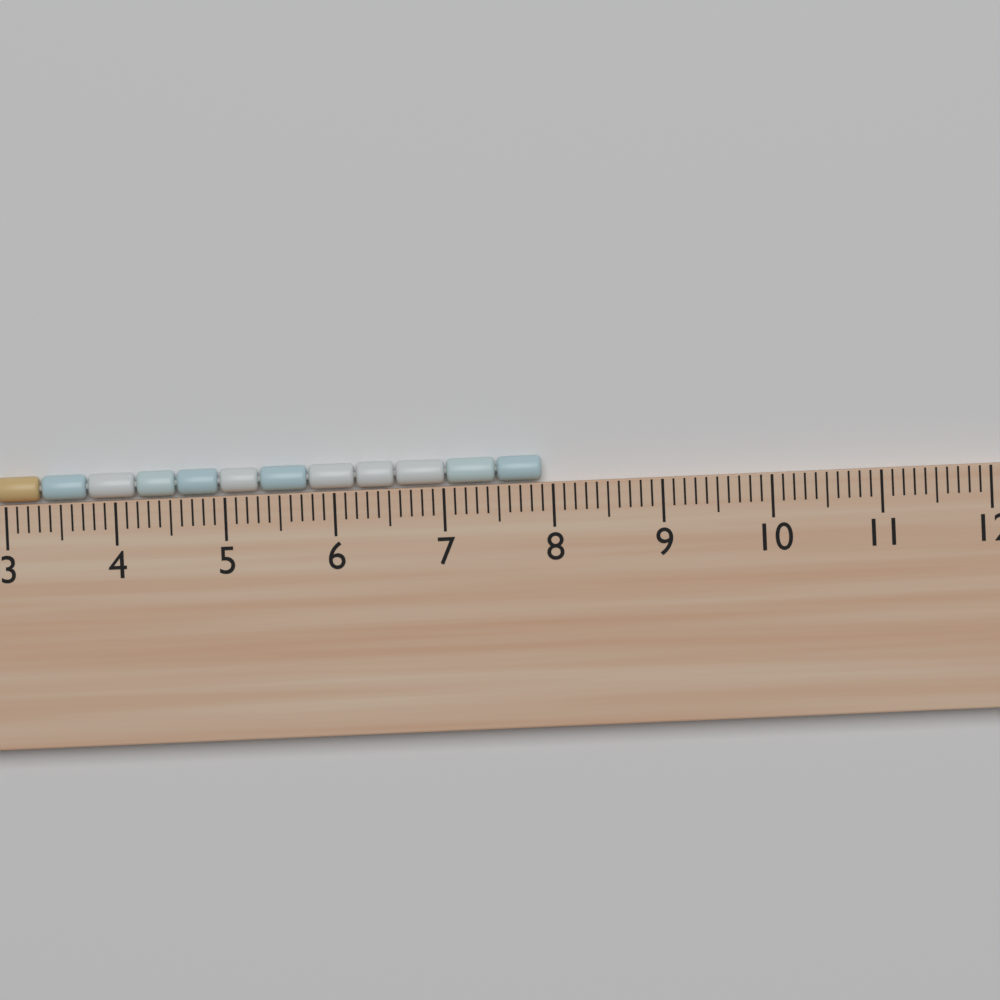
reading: 7.9 cm
